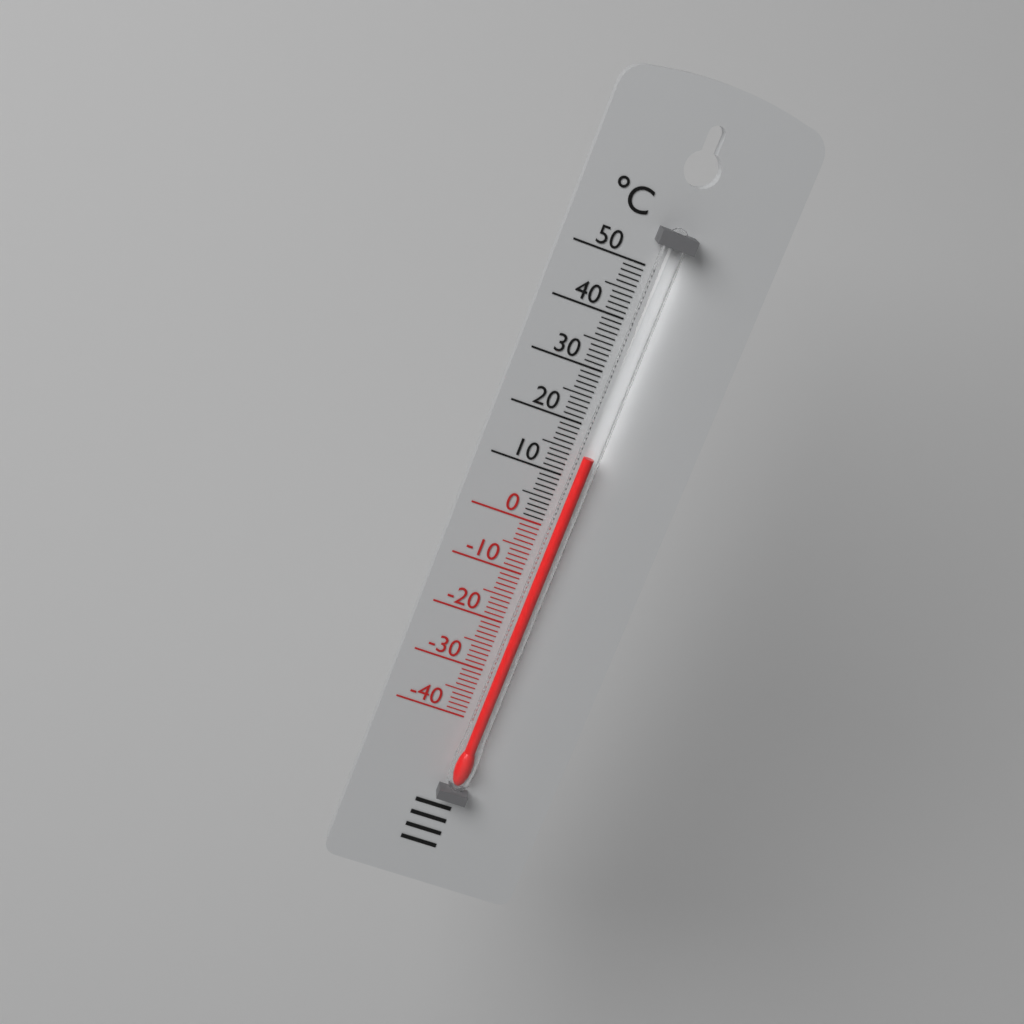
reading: 15 °C
